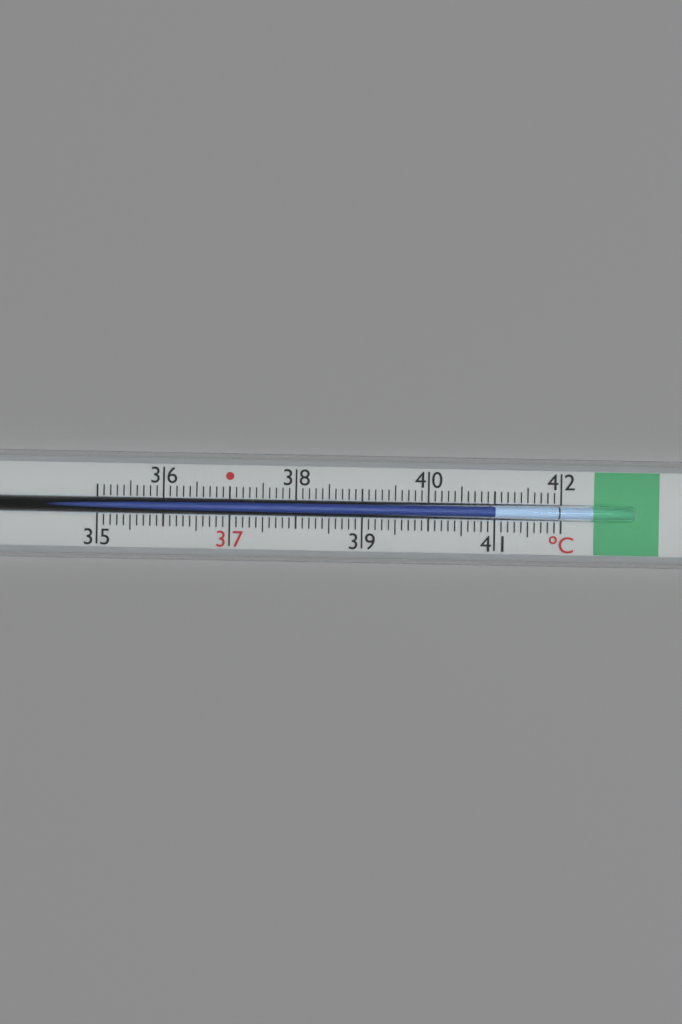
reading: 41.0 °C
